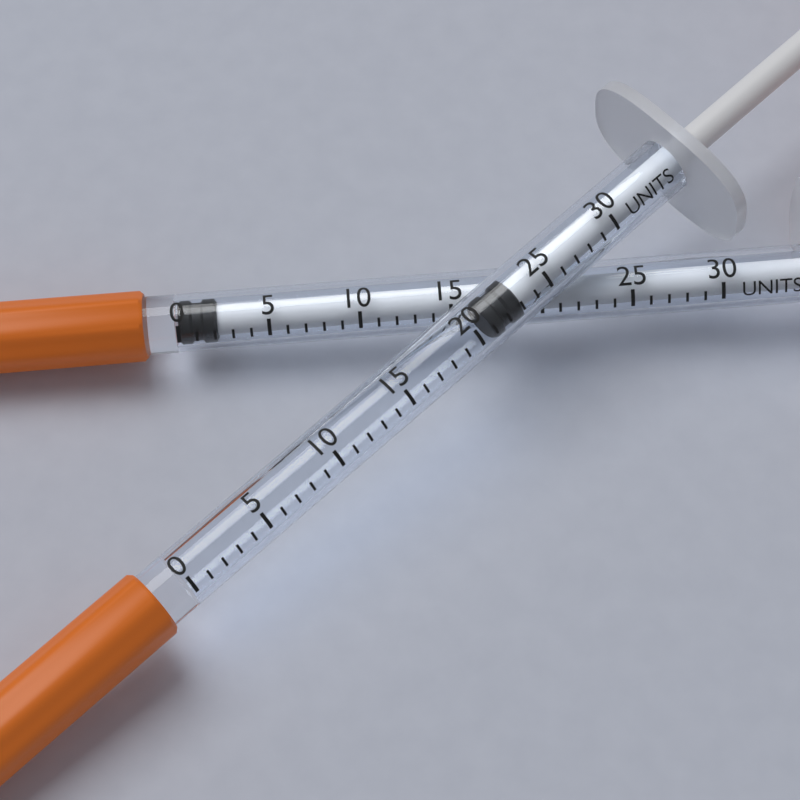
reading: 21 units
